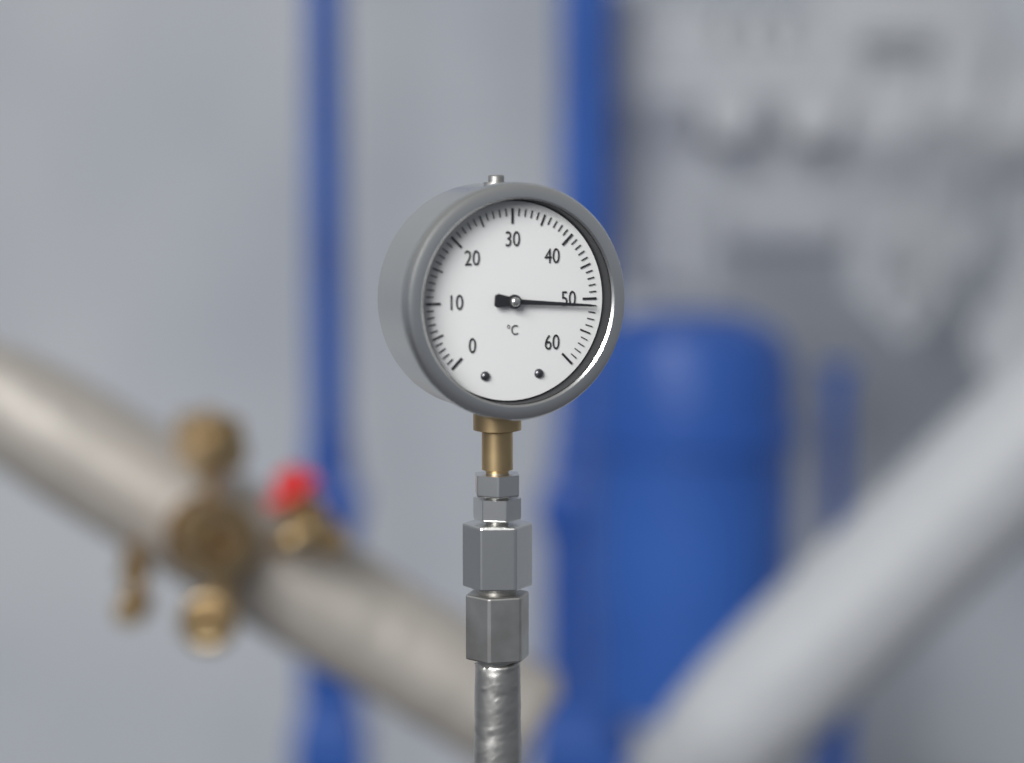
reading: 51 °C
